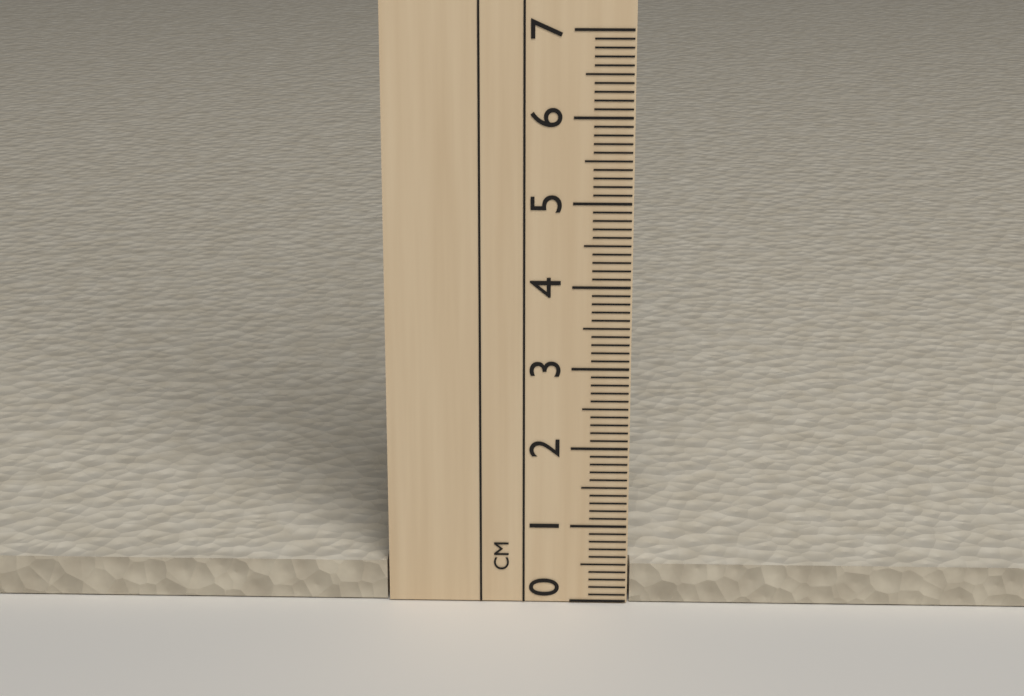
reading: 0.5 cm
